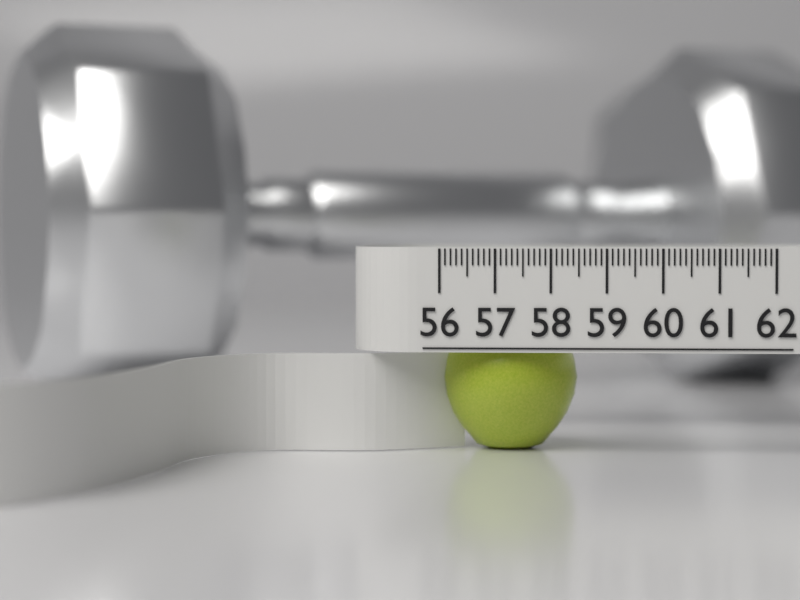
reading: 58.5 (no unit)
